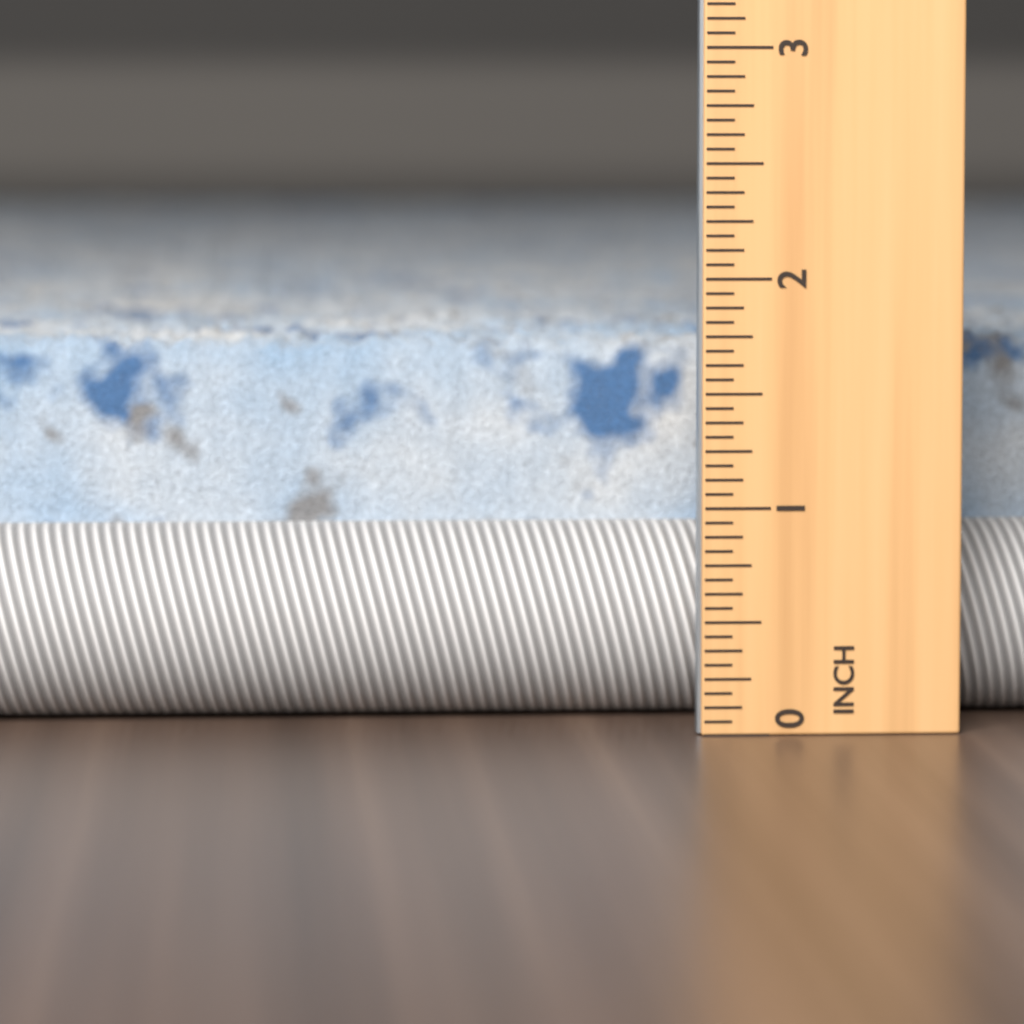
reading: 1.7500 in
